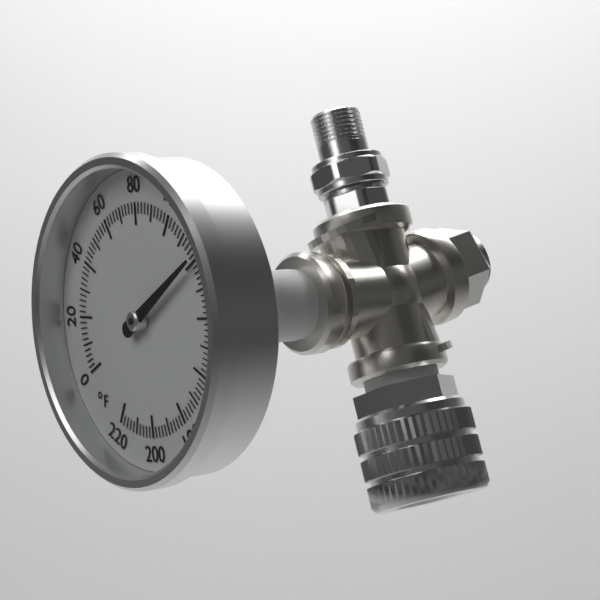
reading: 120 °F
